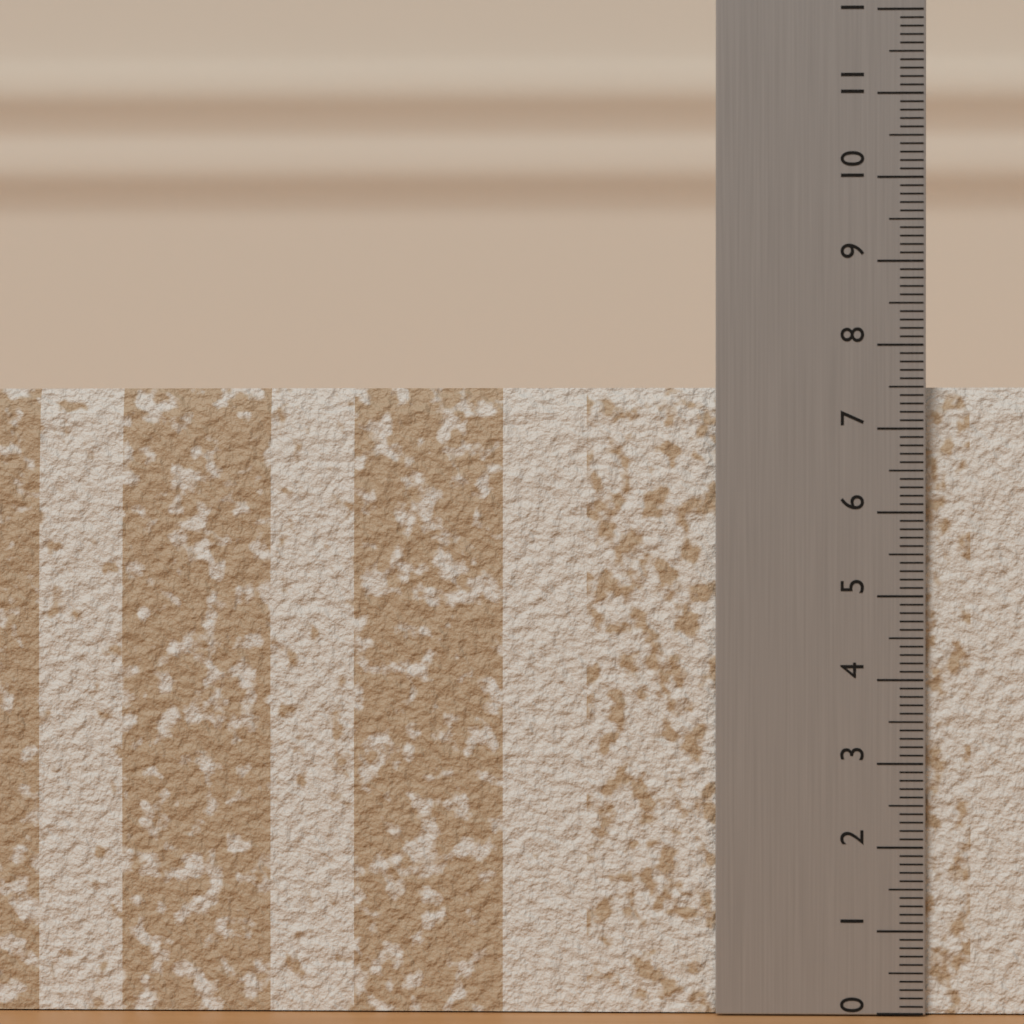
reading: 7.5 (no unit)
